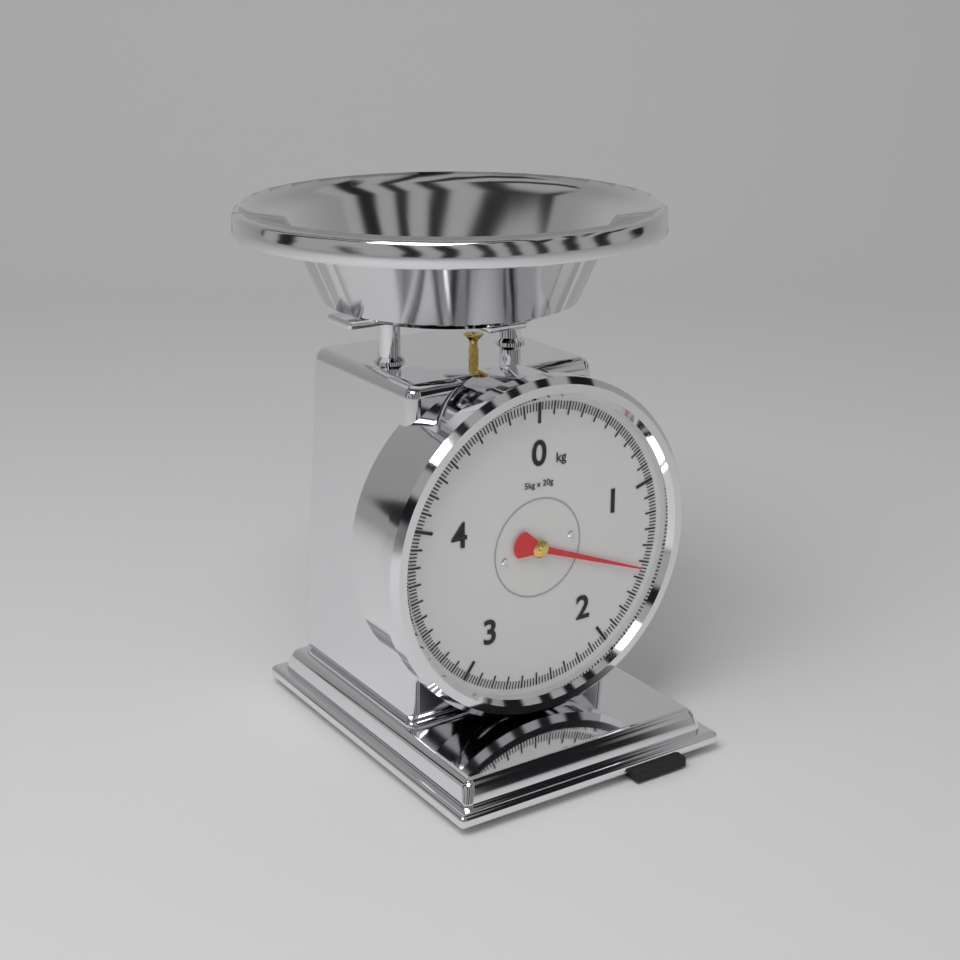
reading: 1.54 kg
